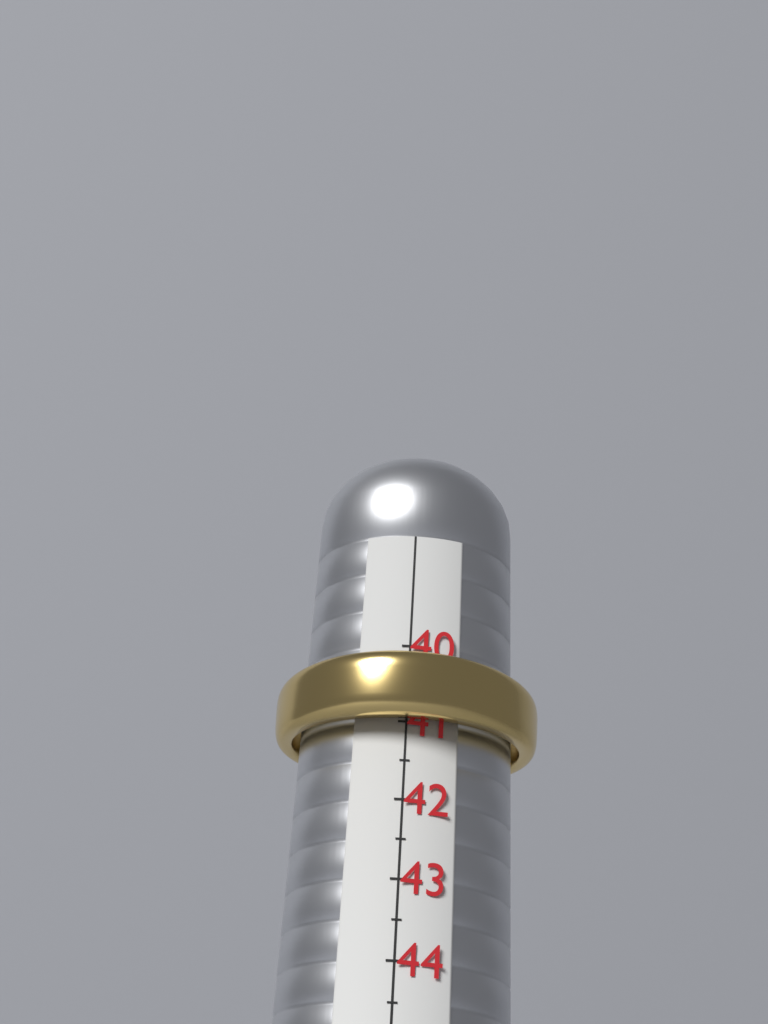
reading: 41.0 (no unit)
